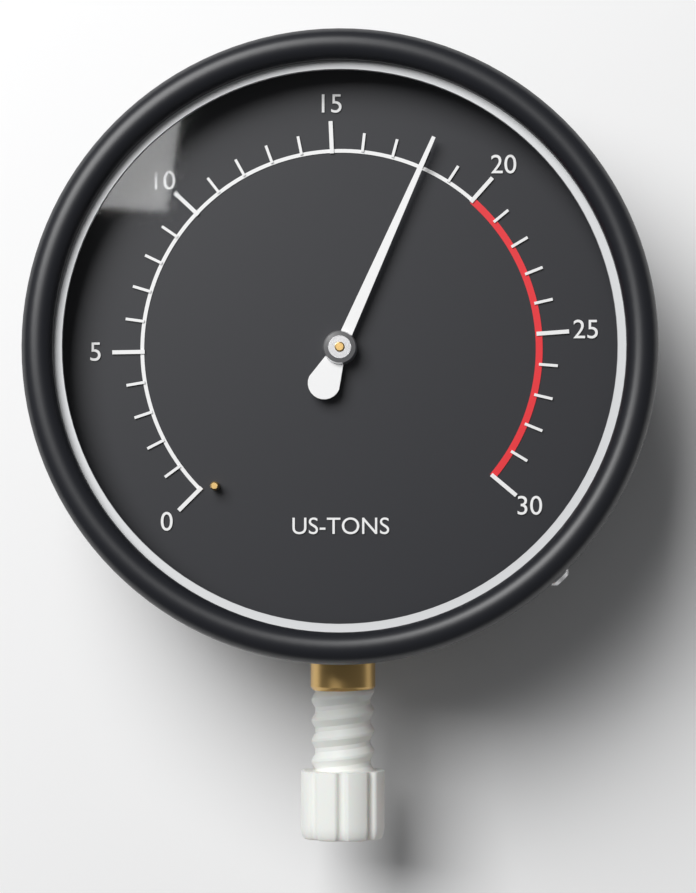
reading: 18 US-TONS
